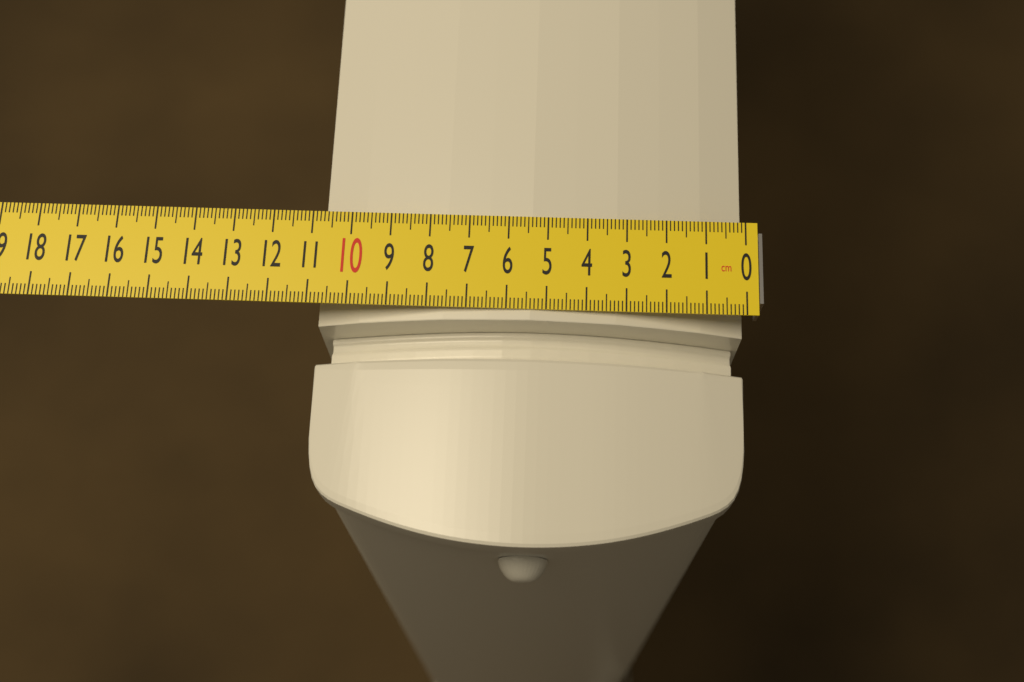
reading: 10.8 cm
